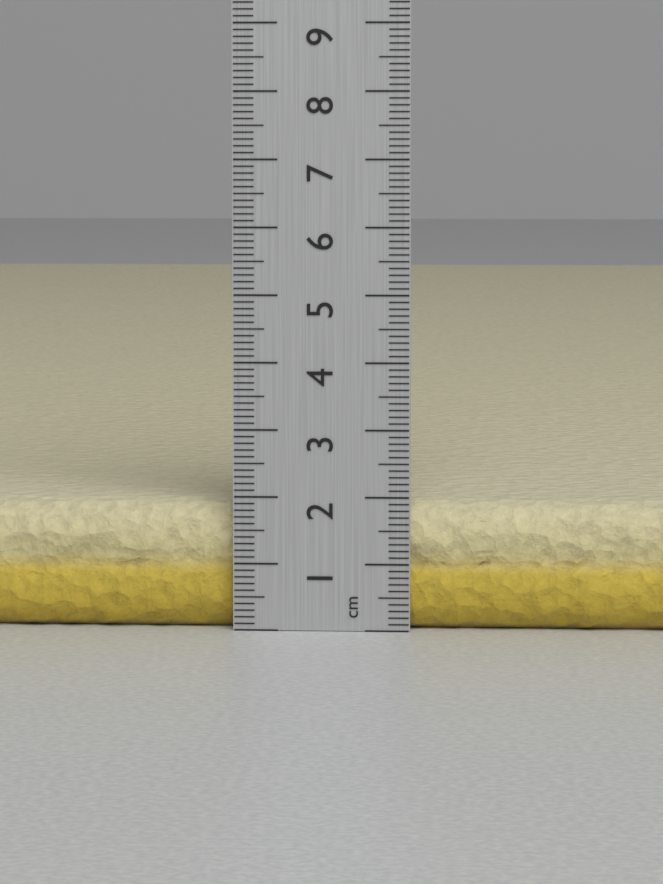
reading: 1.9 cm
